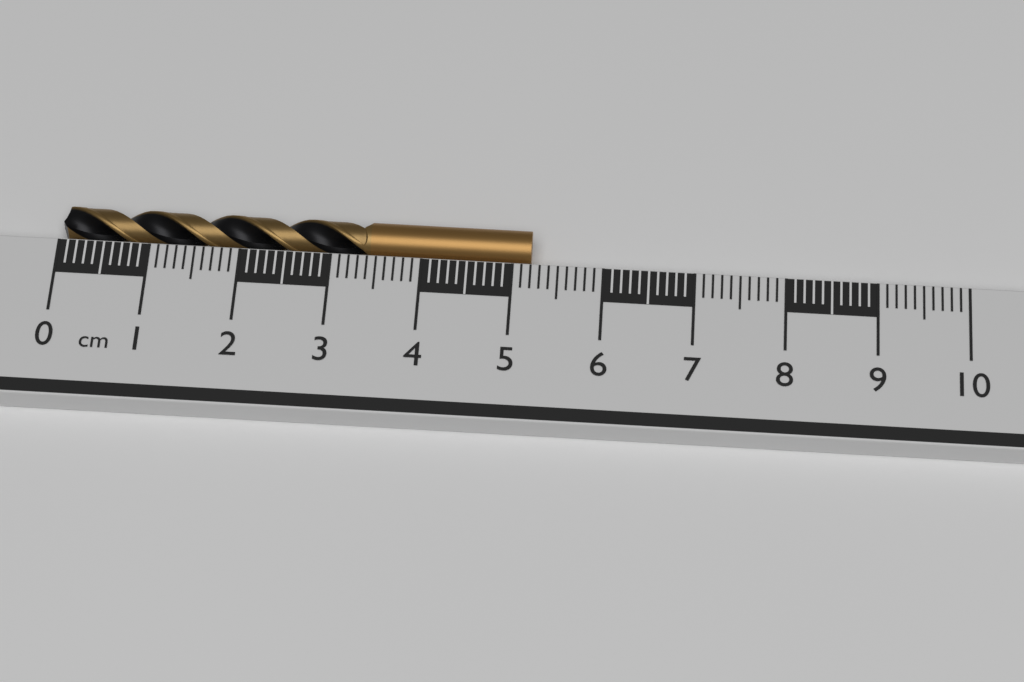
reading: 5.2 cm
